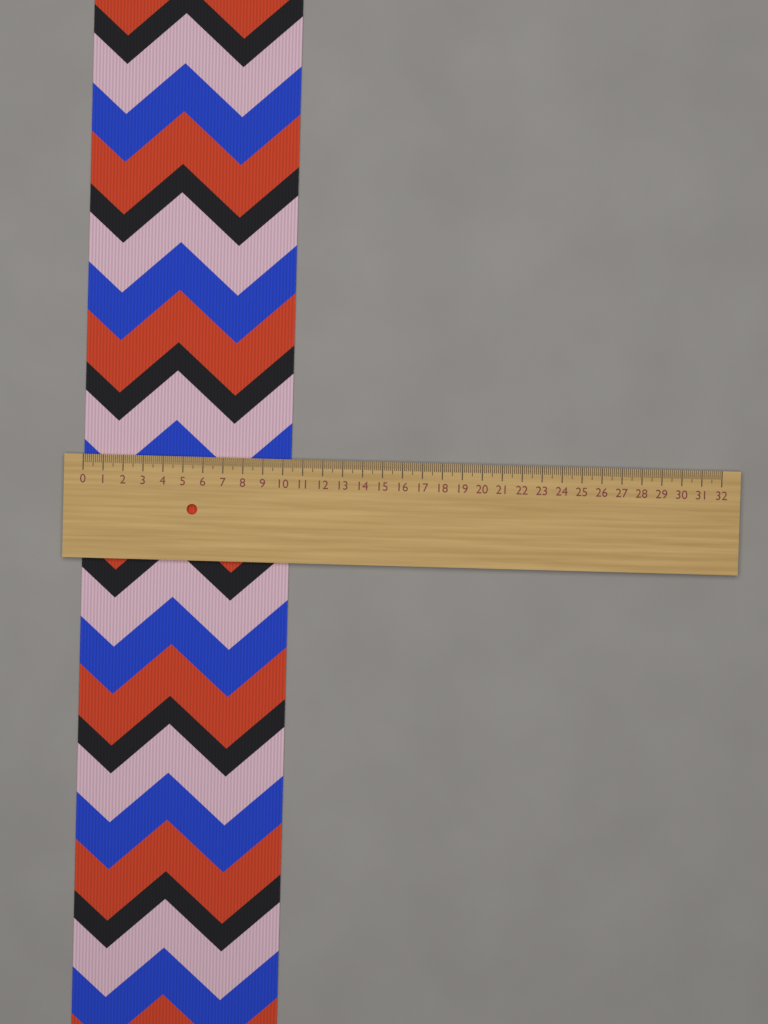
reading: 10.4 (no unit)
